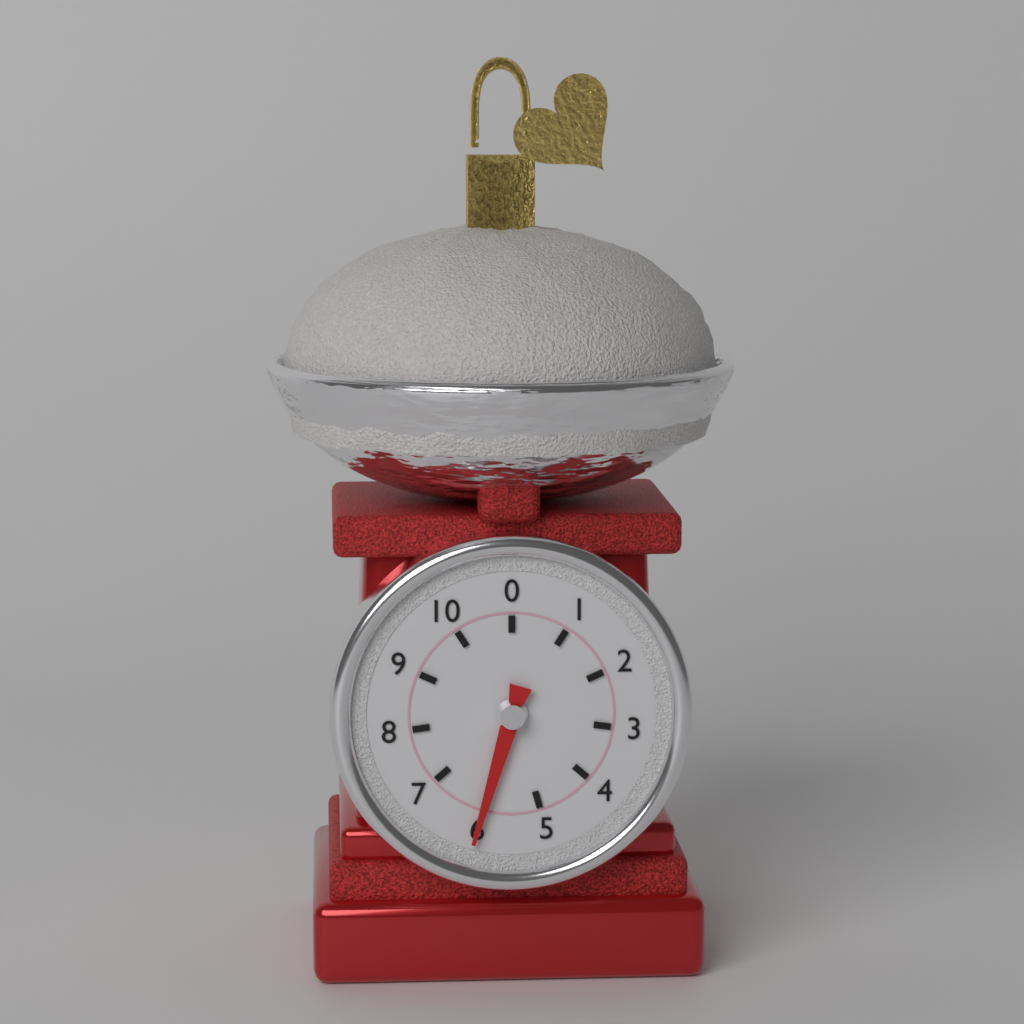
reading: 6 (no unit)
